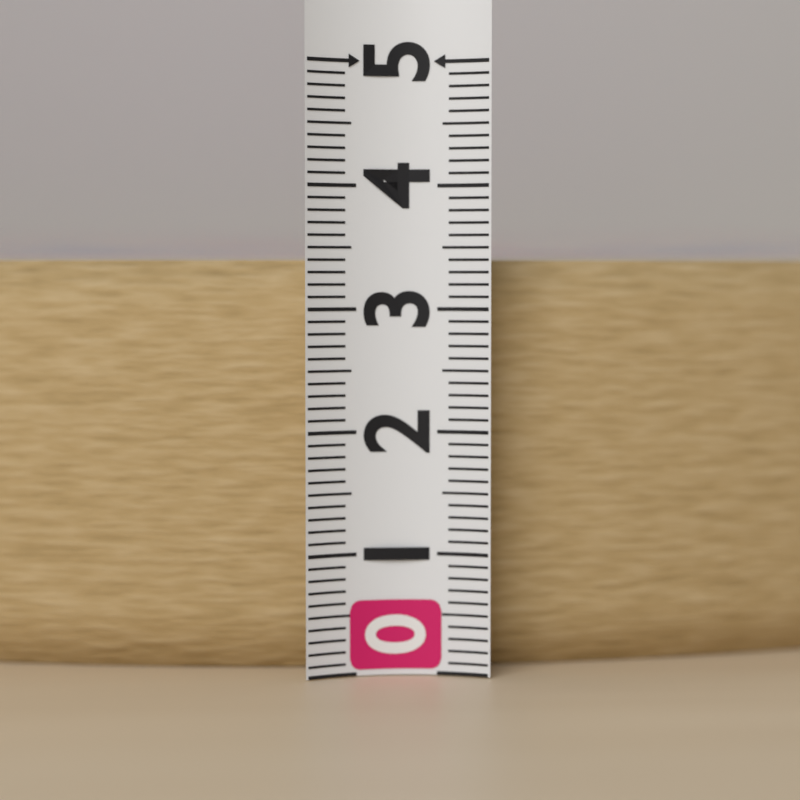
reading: 3.4 (no unit)
